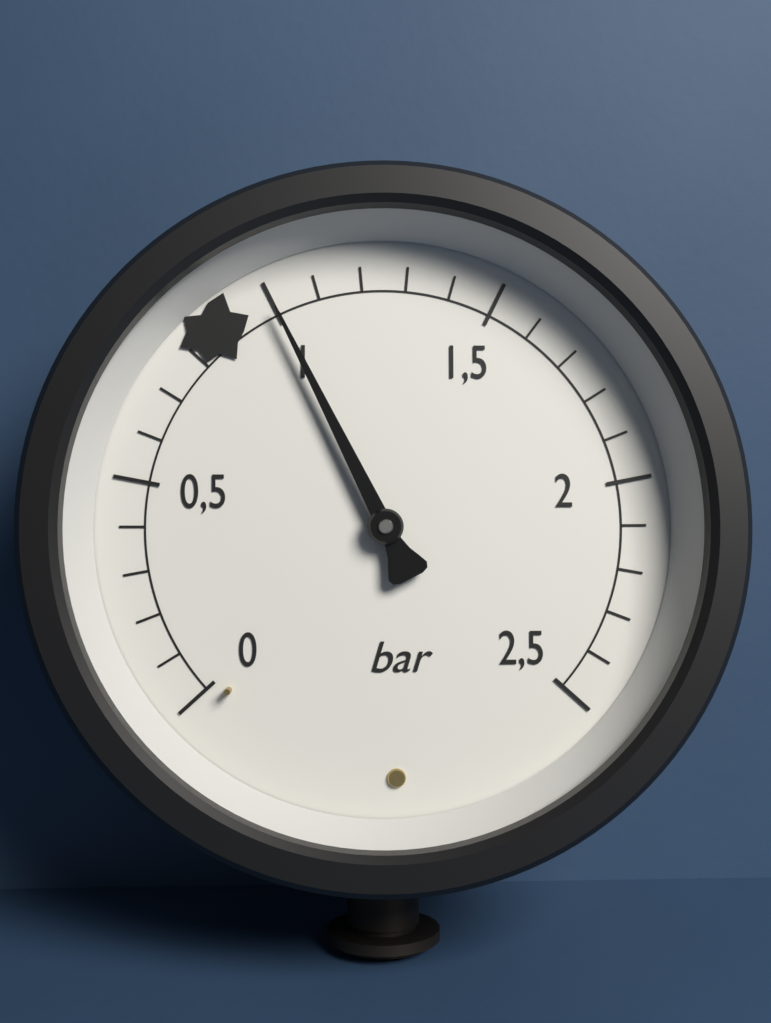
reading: 1.0 bar
